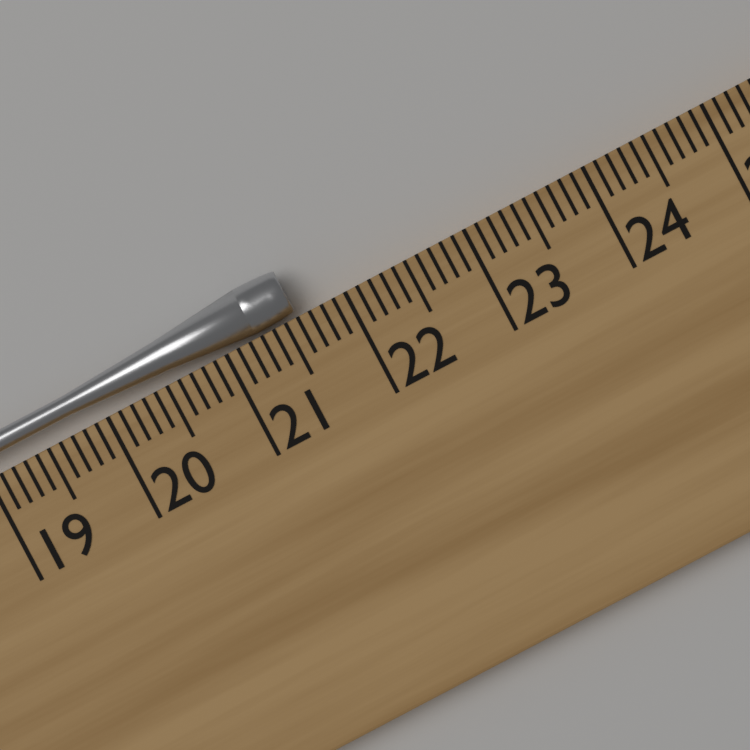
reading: 21.6 cm
